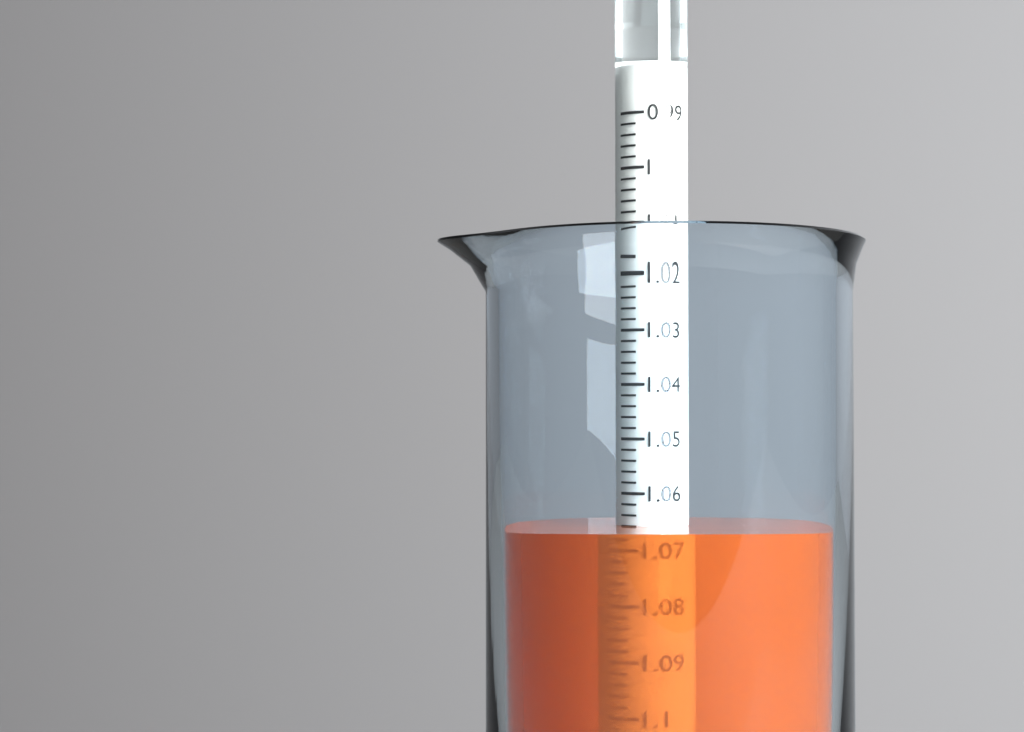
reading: 1.066 (no unit)
